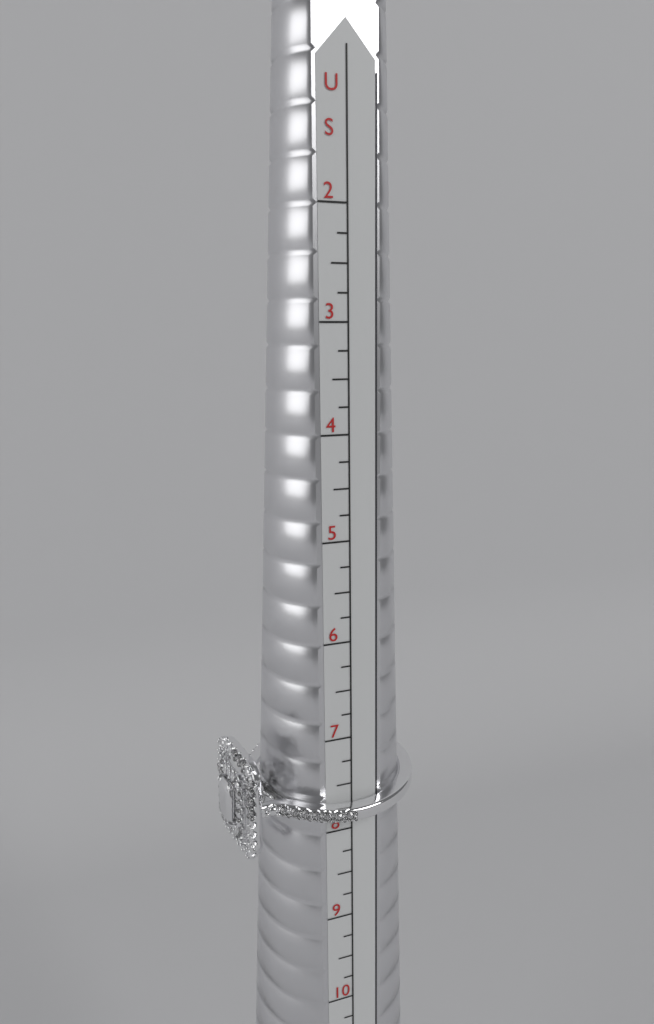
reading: 8.25 US
